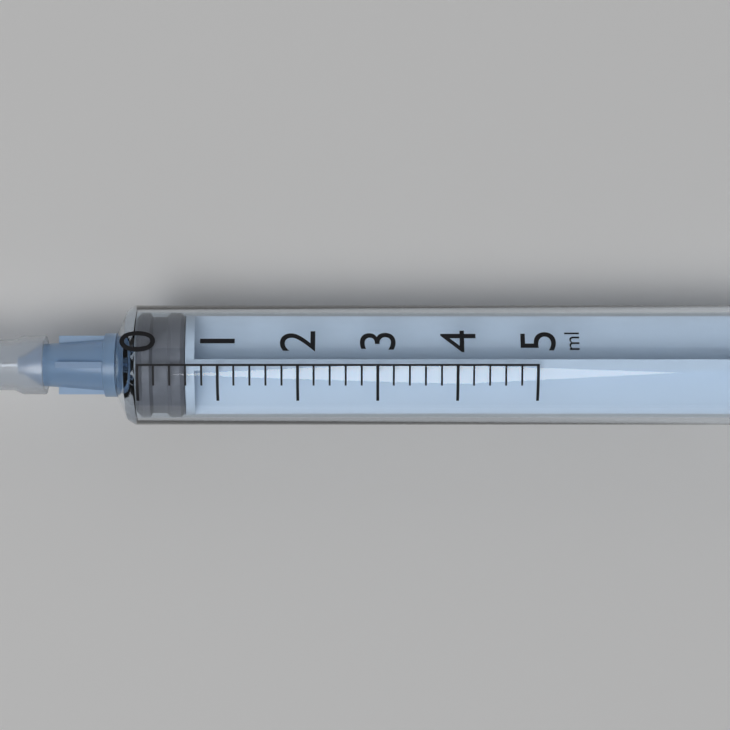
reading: 0.0 ml
